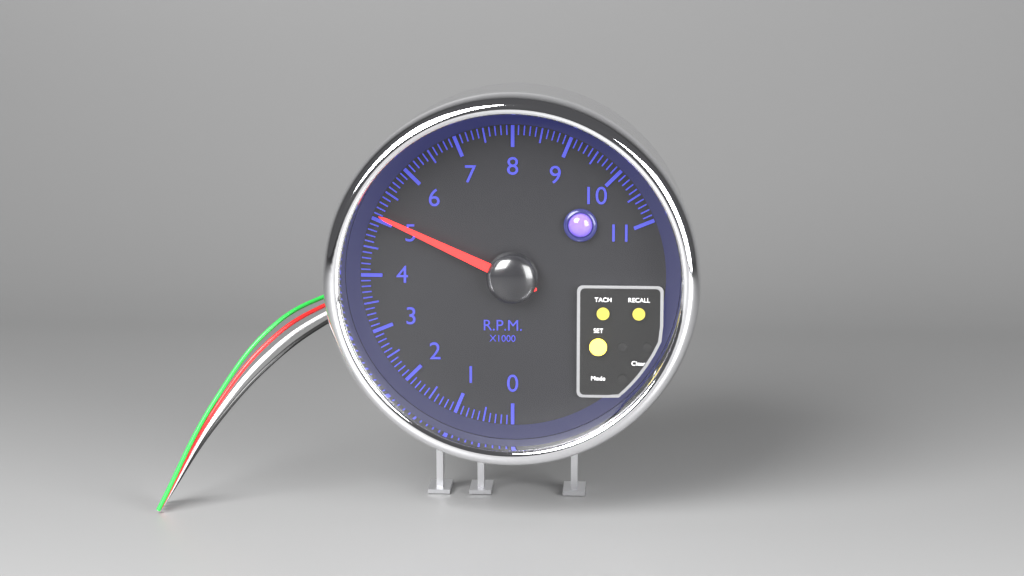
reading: 5.1 rpm x1000
